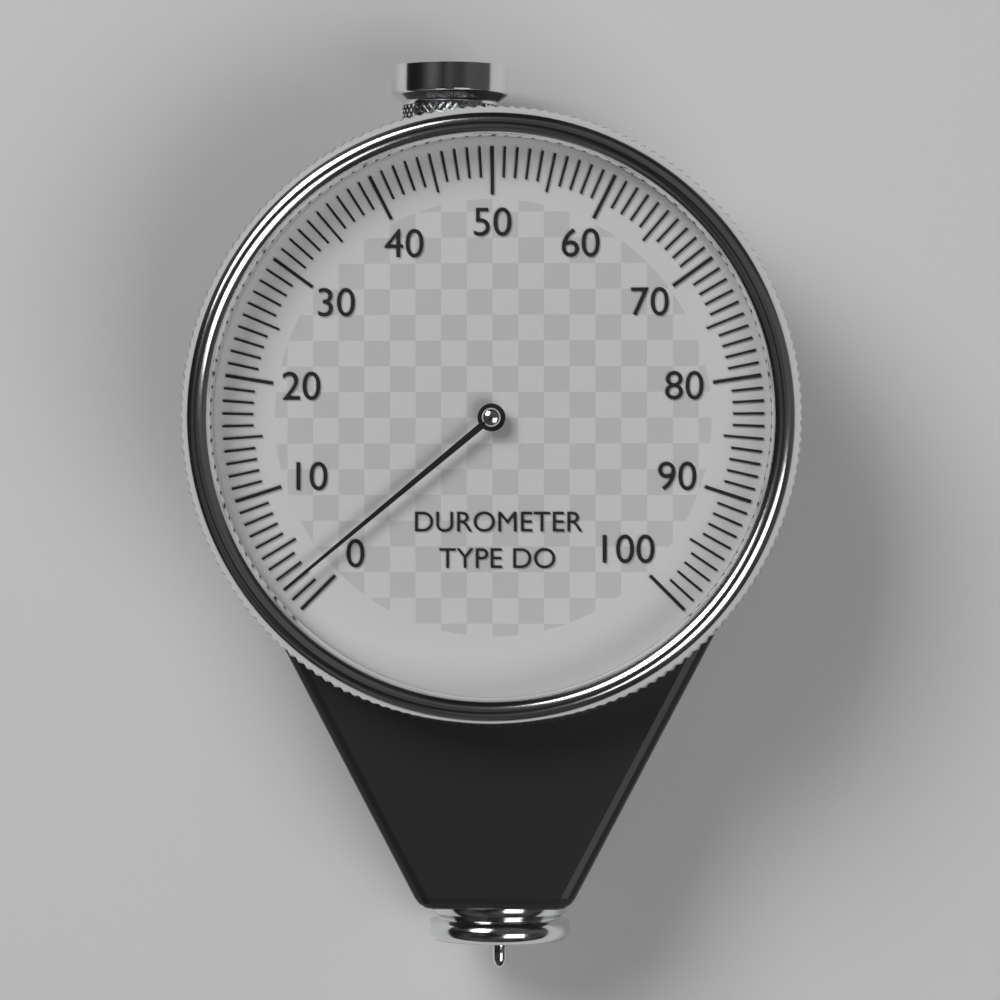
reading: 2 (no unit)
